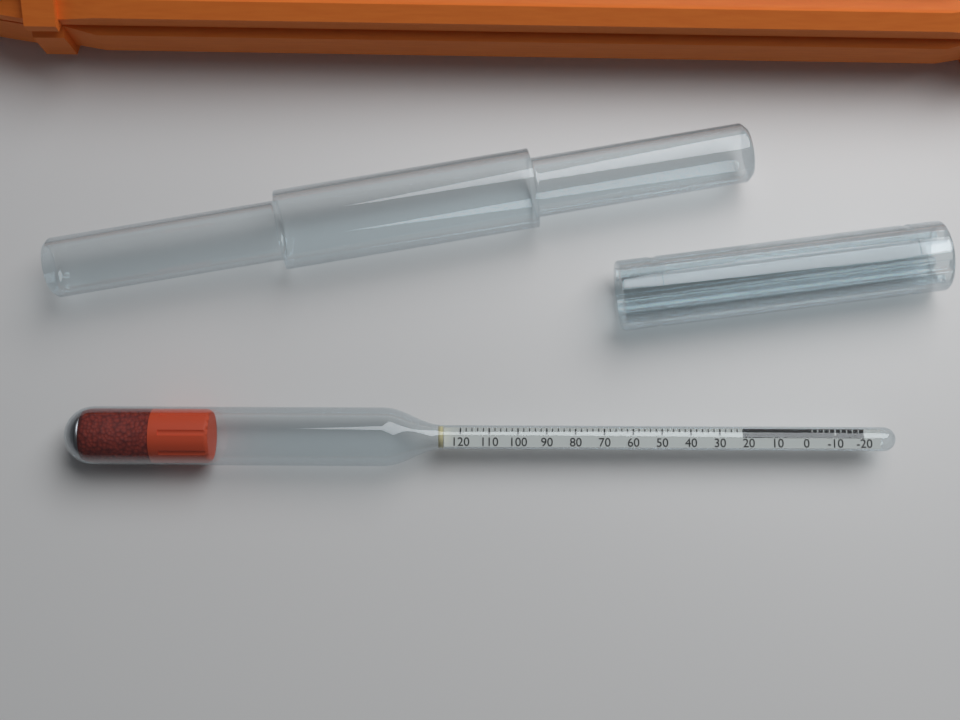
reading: 22 (no unit)
